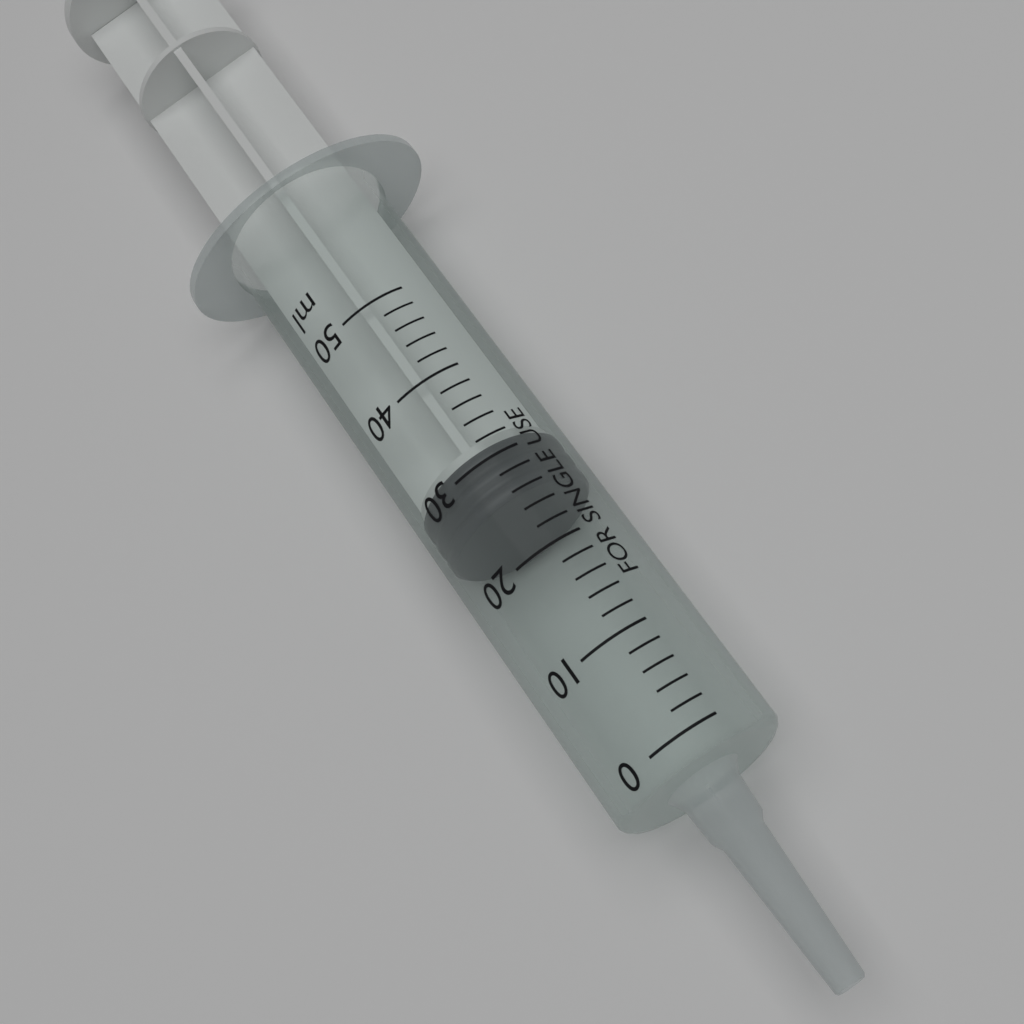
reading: 26 ml
